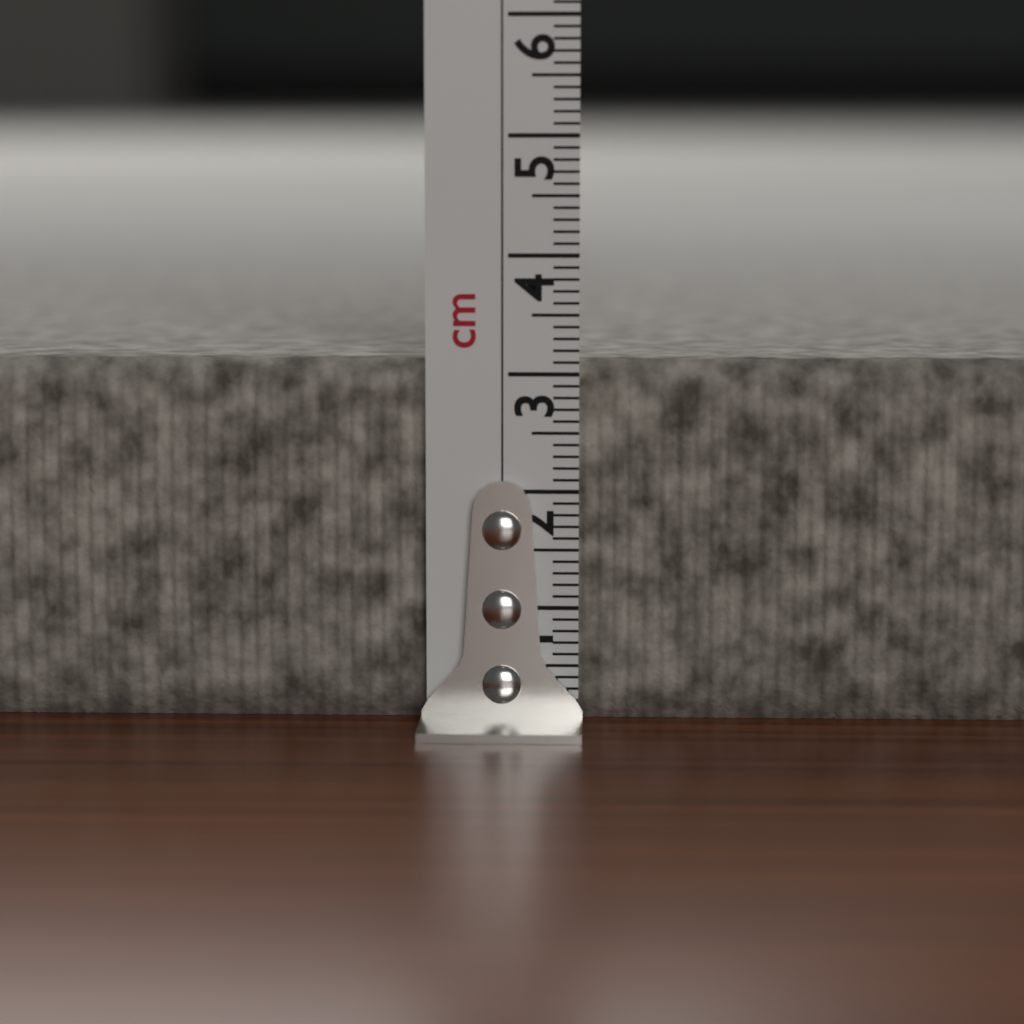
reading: 3.1 cm
